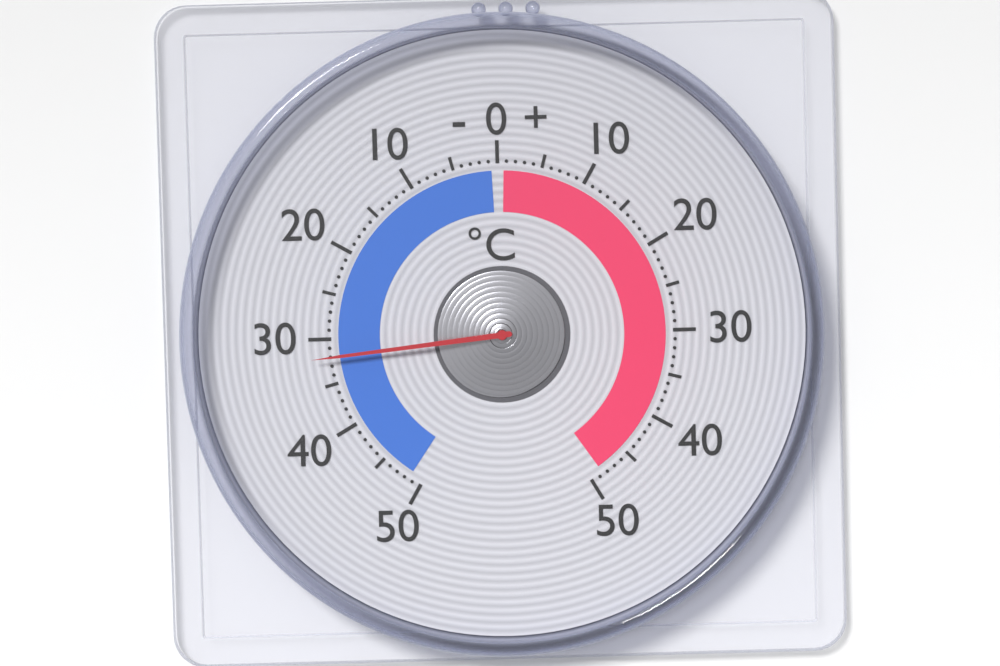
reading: -32 °C
